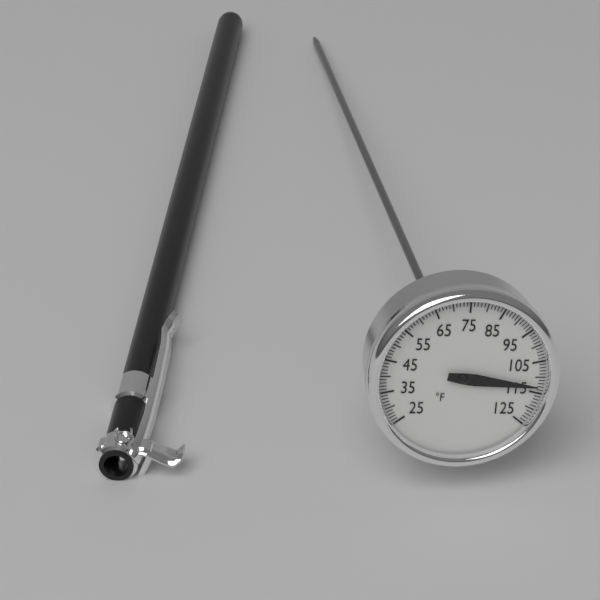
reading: 113 °F
